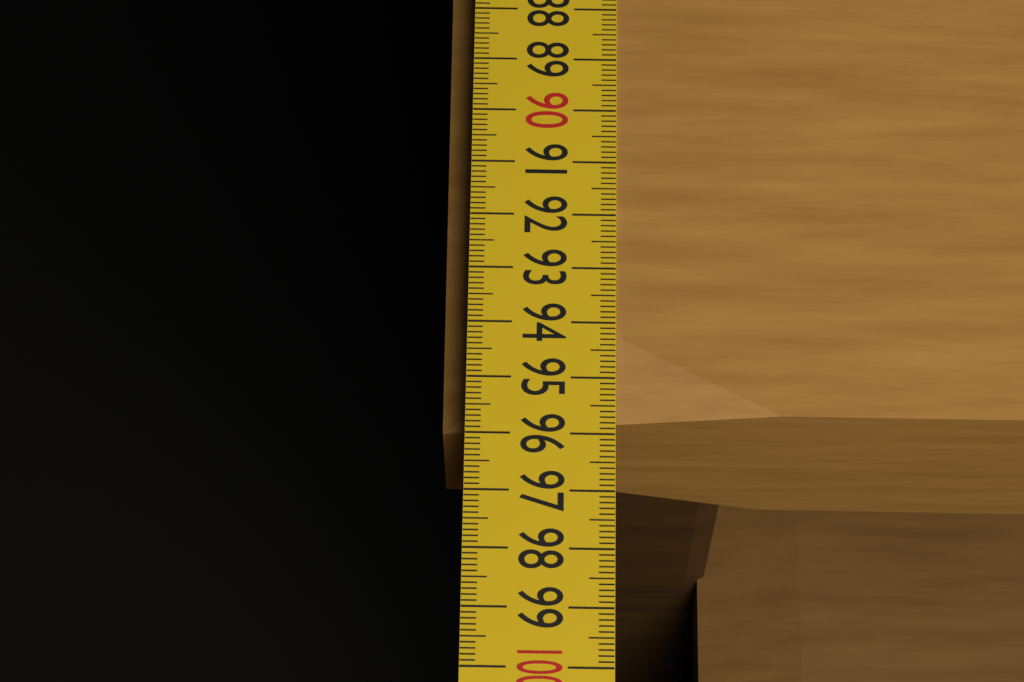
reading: 95.6 cm
